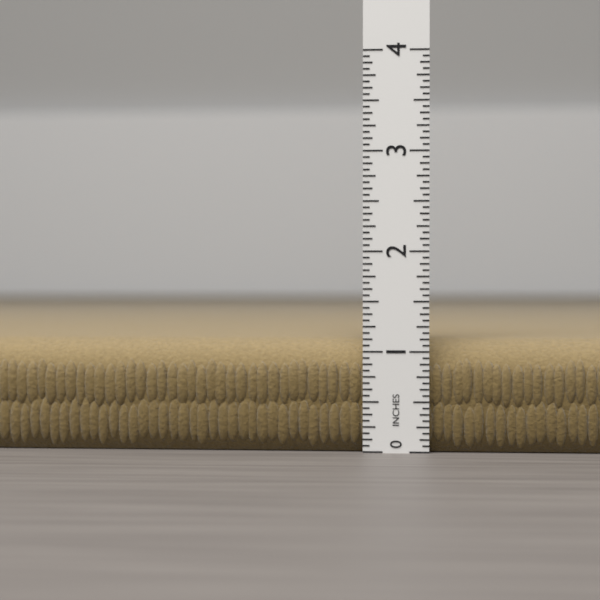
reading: 1.1250 in
